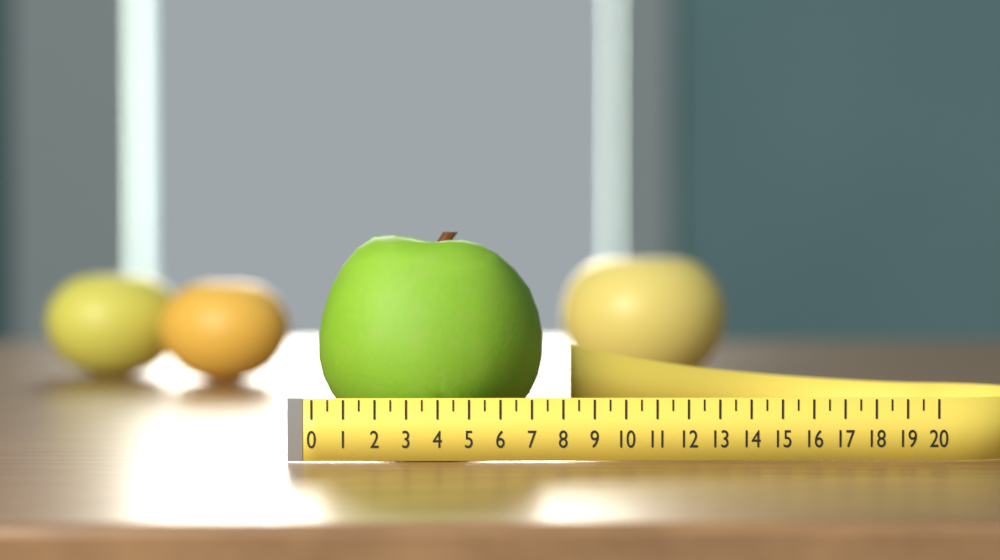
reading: 7.5 (no unit)
